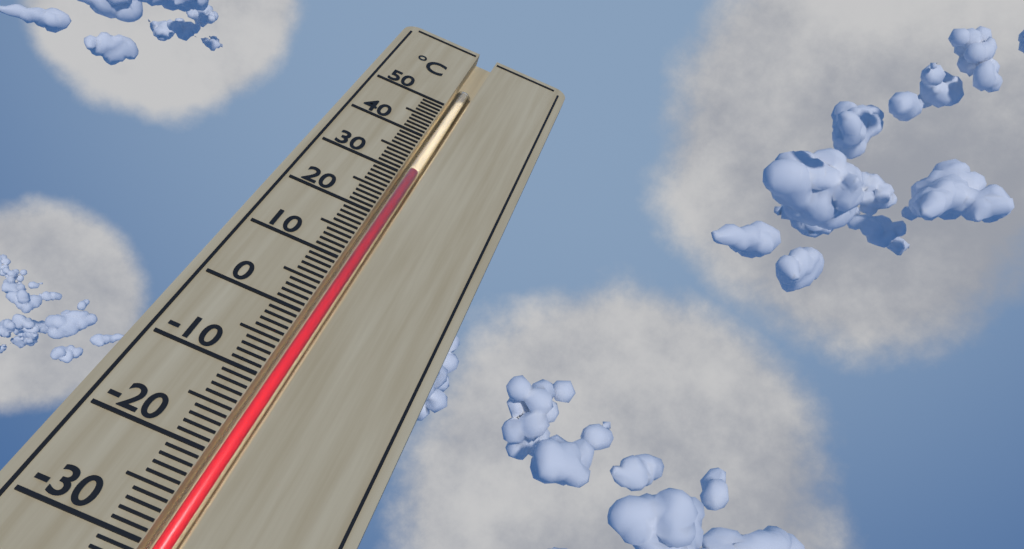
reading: 32 °C
